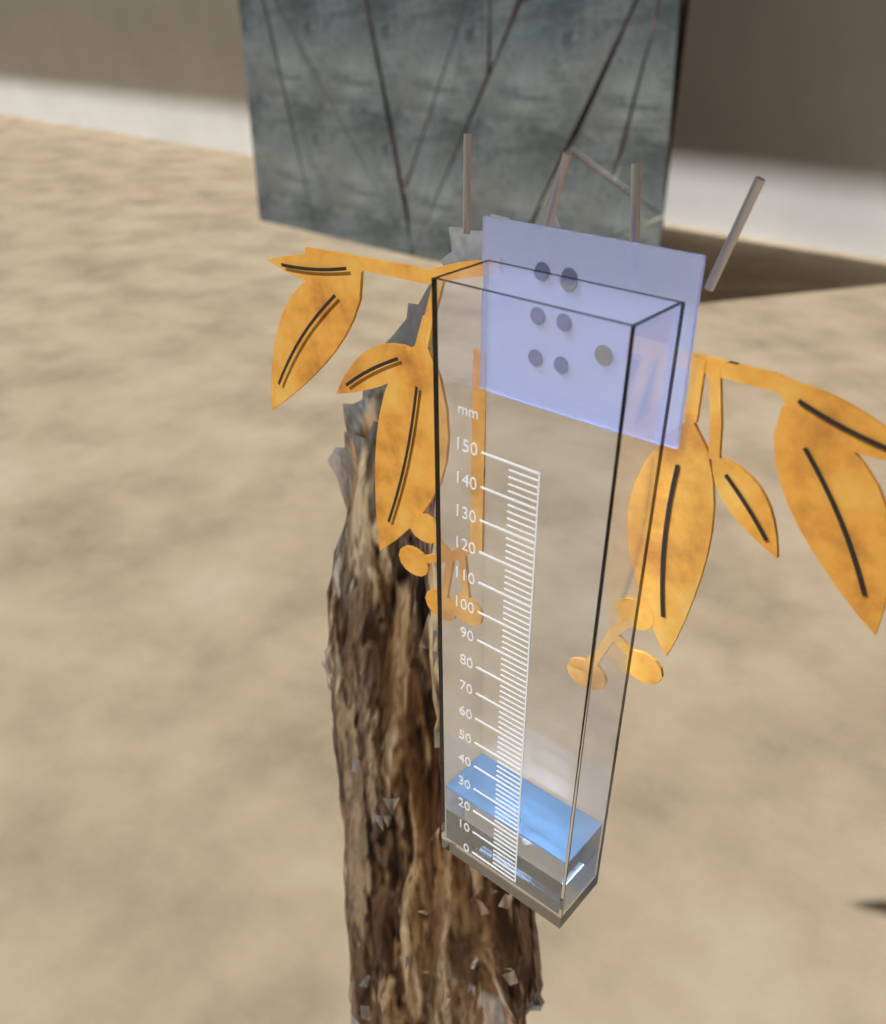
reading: 22 mm
